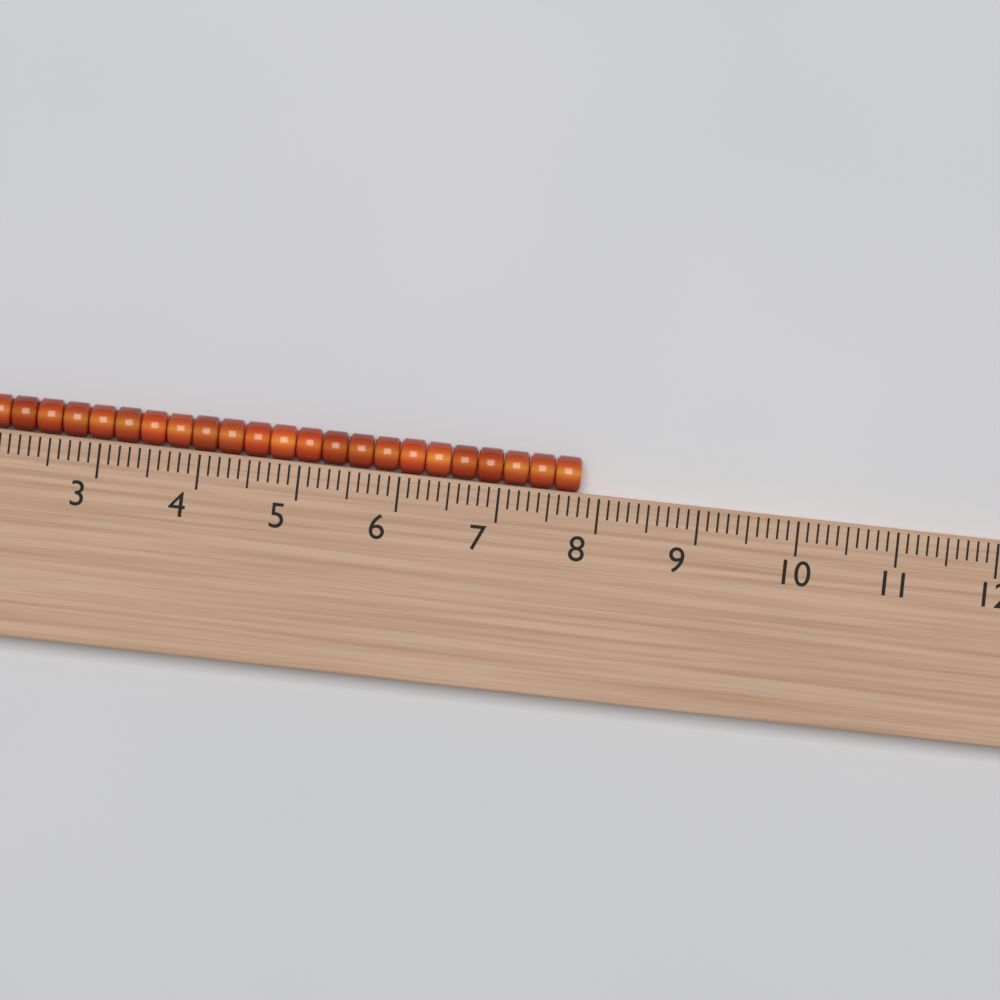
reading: 7.8 (no unit)
